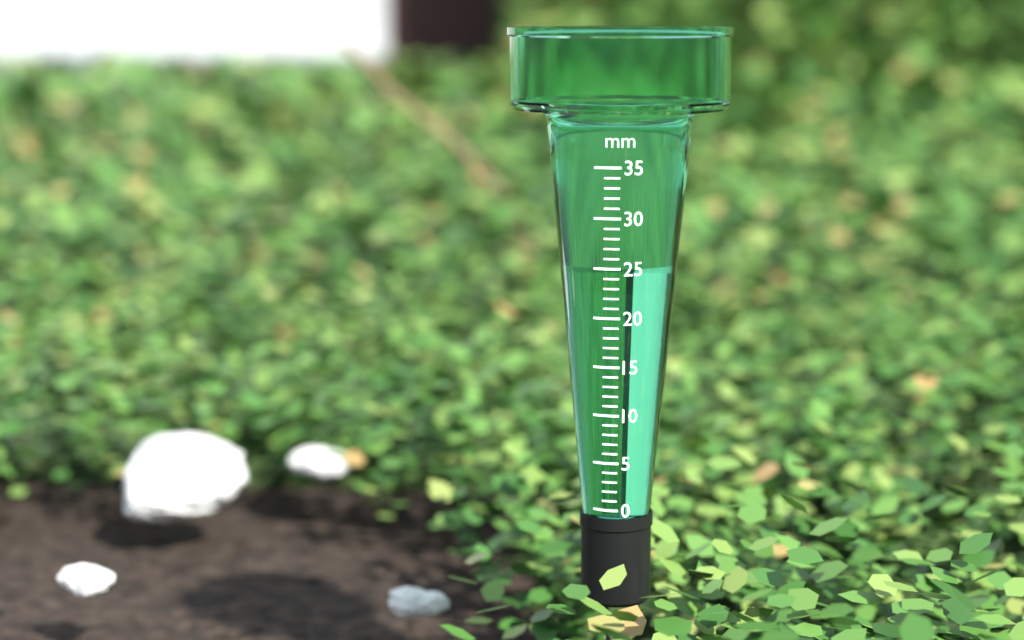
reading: 25 mm
